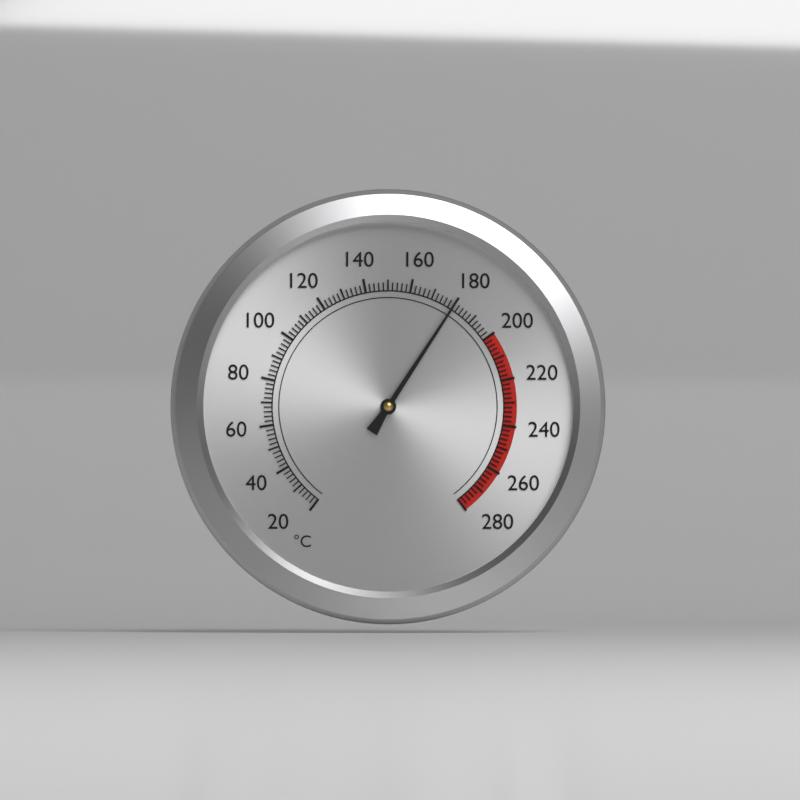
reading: 180 °C
